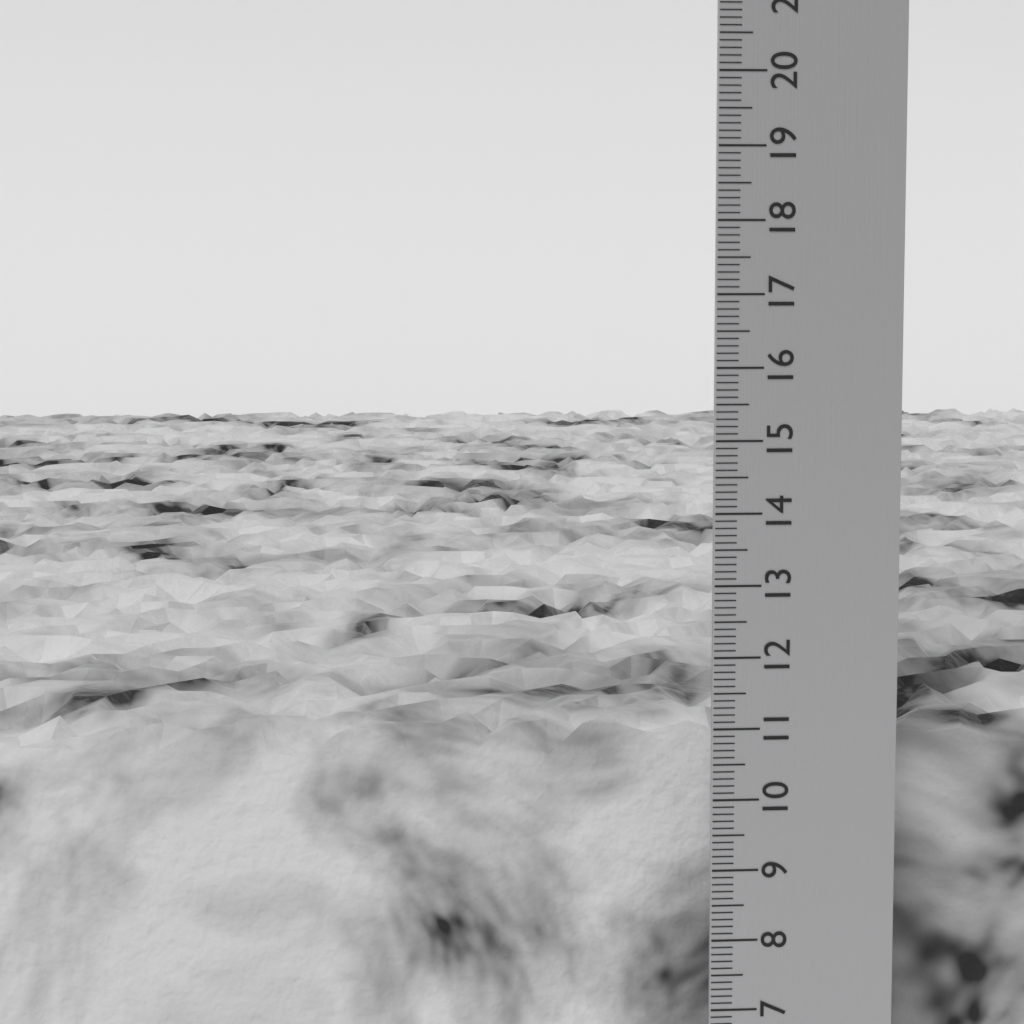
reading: 10.9 cm
